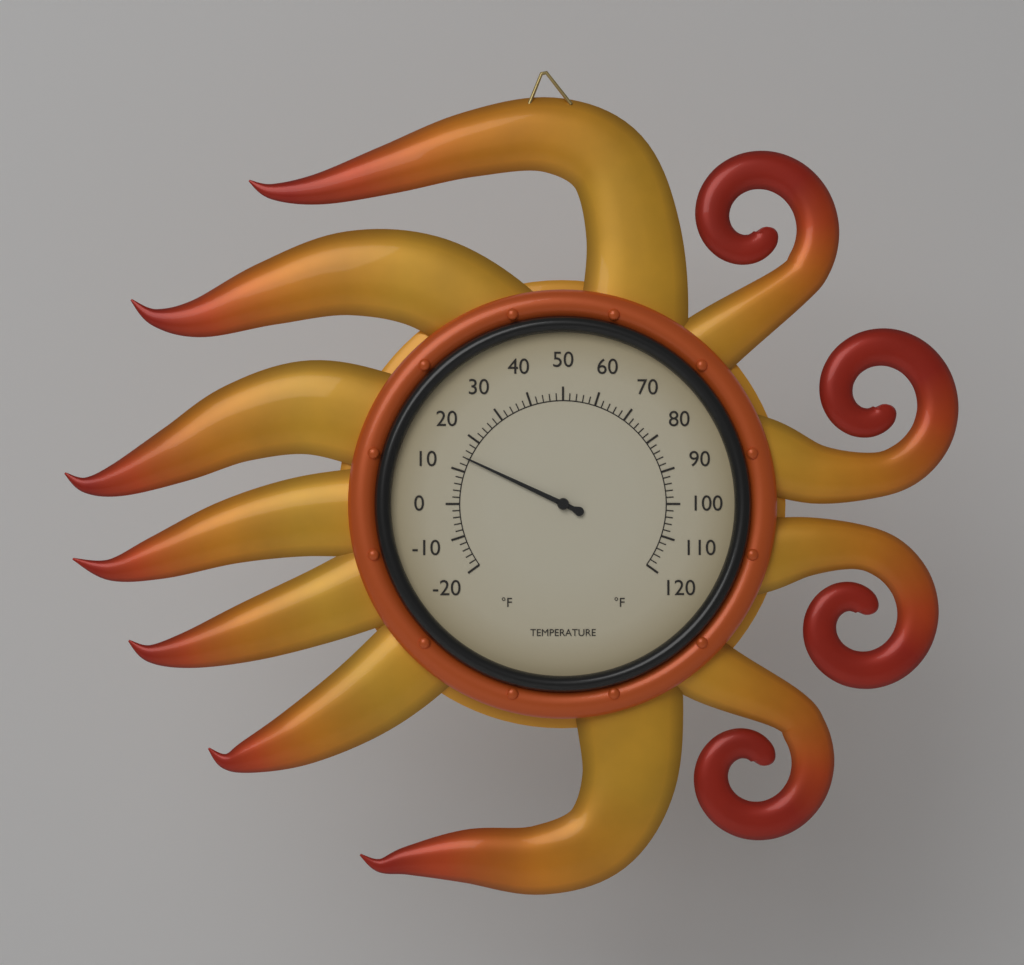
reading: 14 °F
